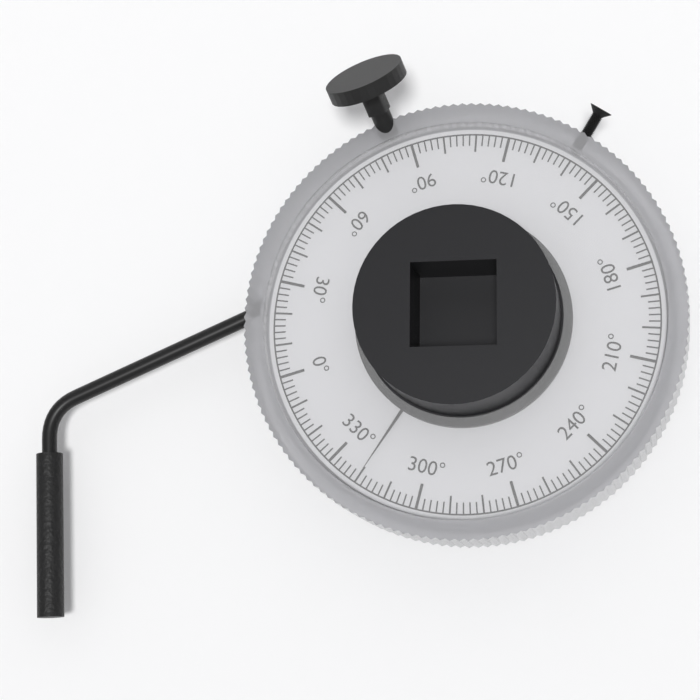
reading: 320 °
